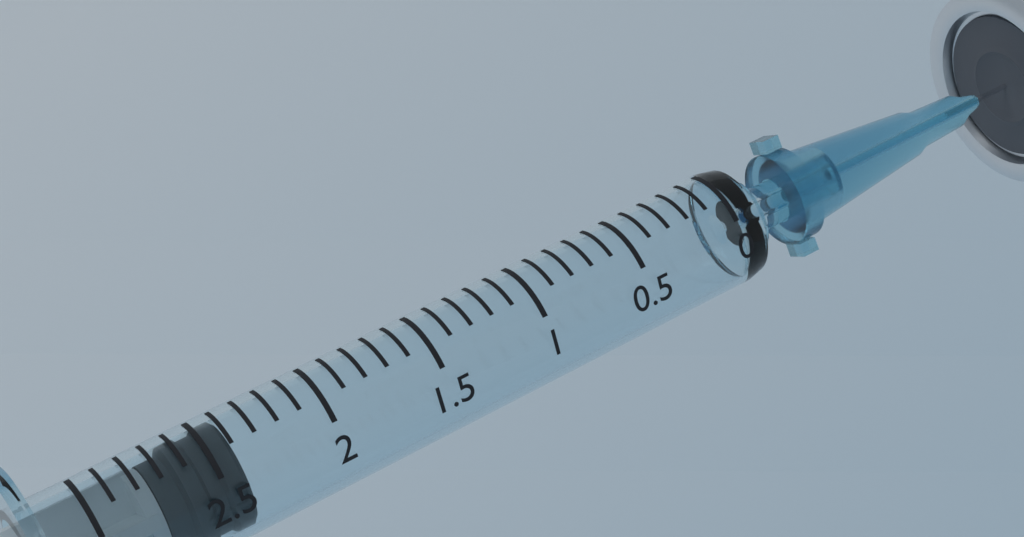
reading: 2.4 ml
